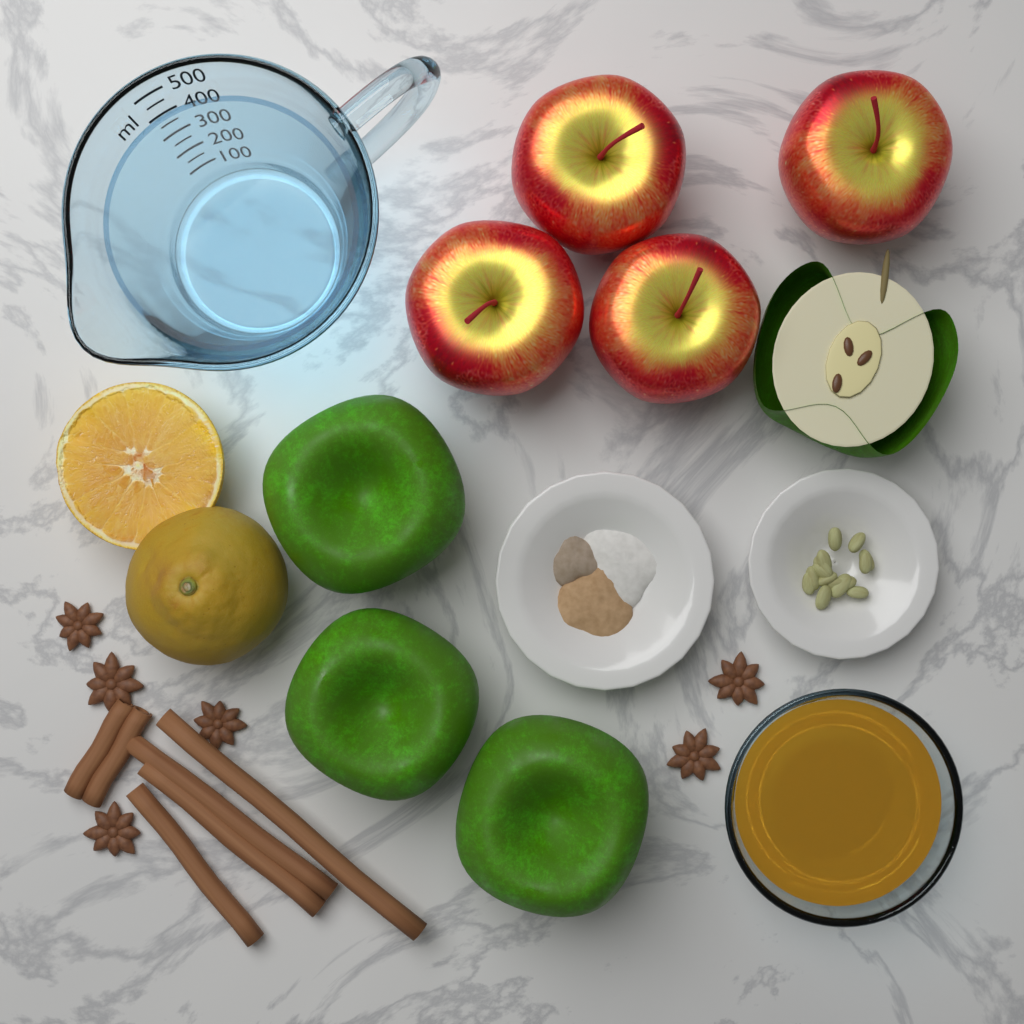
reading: 400 ml
